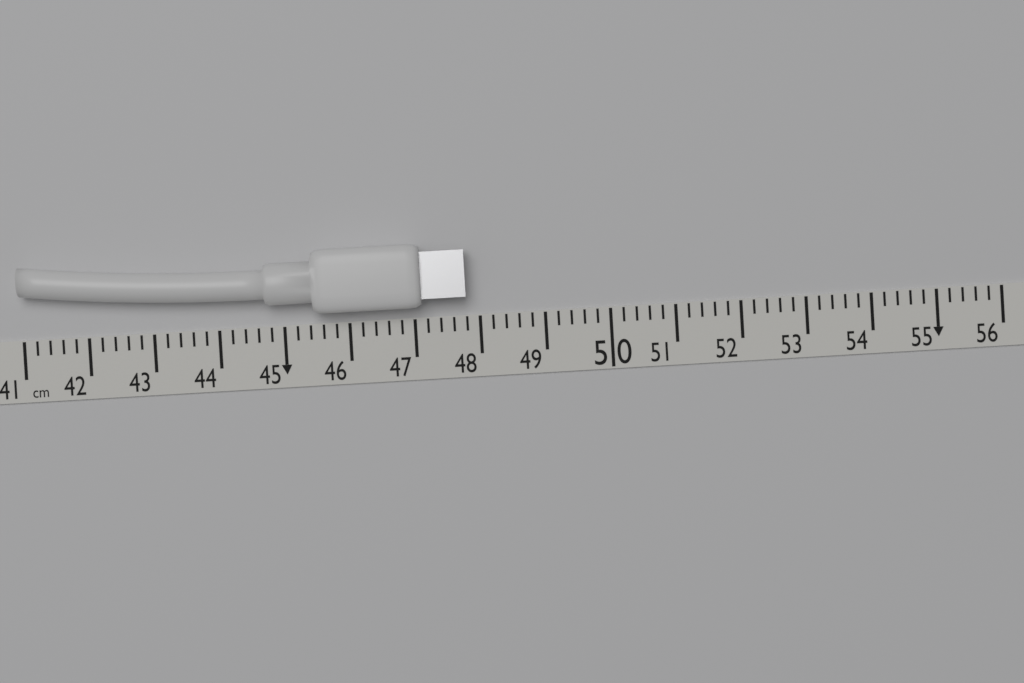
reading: 47.8 cm
